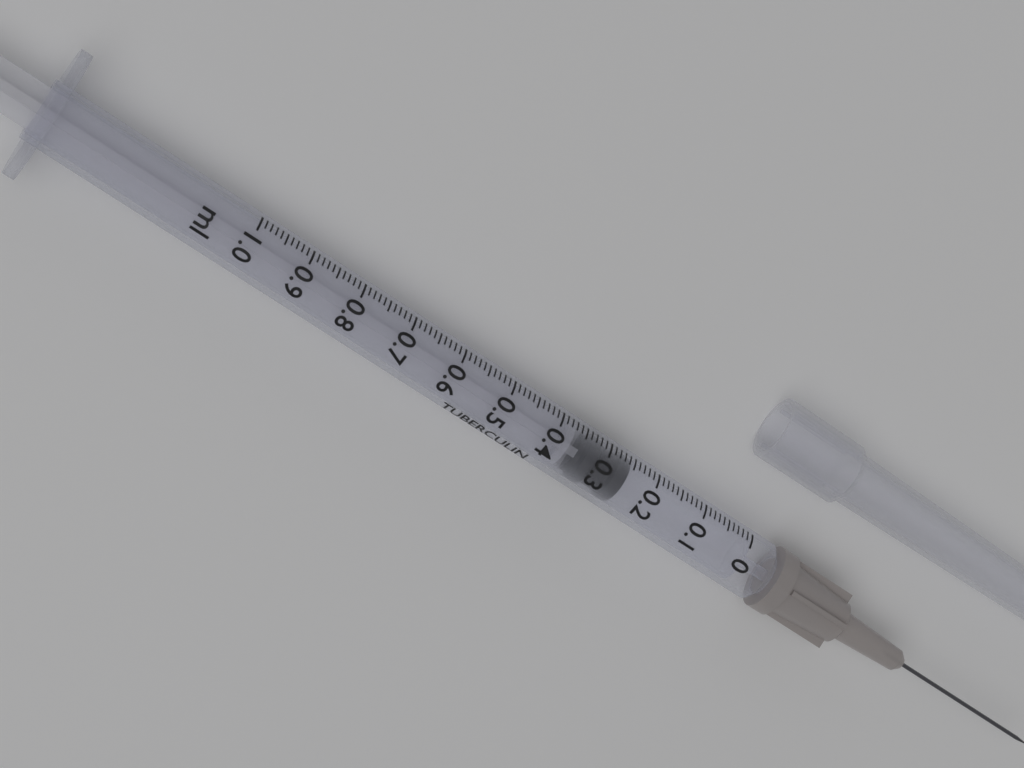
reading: 0.25 ml
